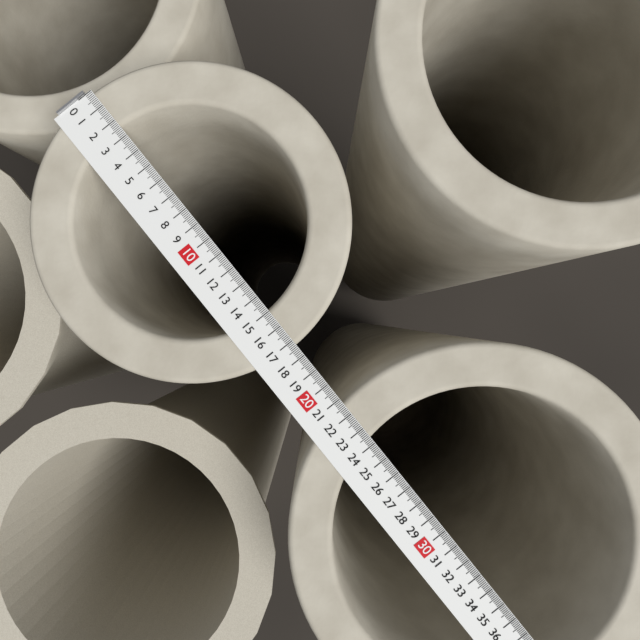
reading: 17.3 (no unit)
